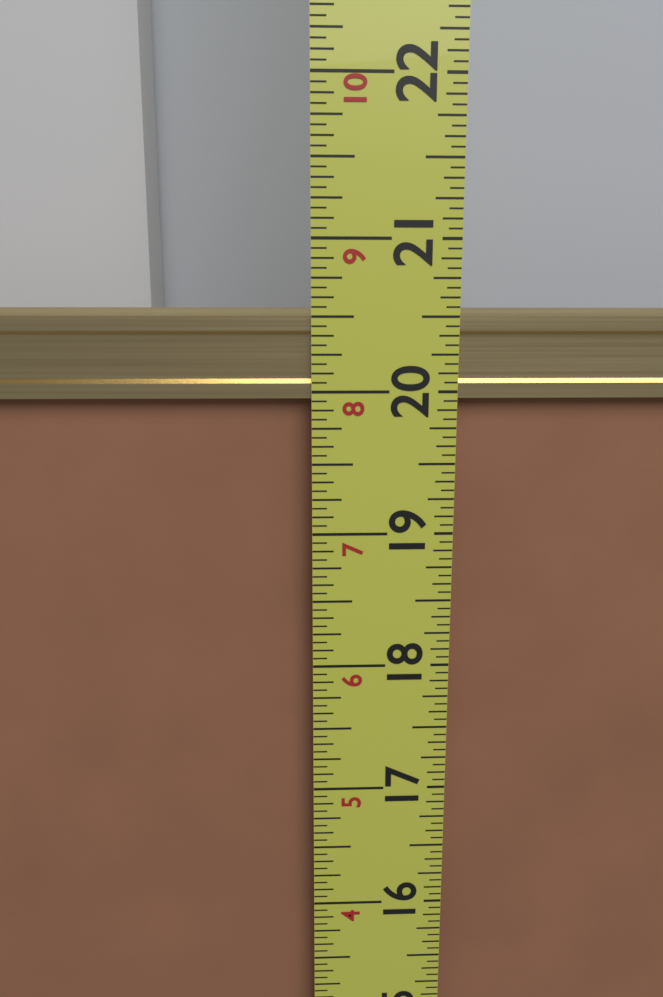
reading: 20.5625 in
